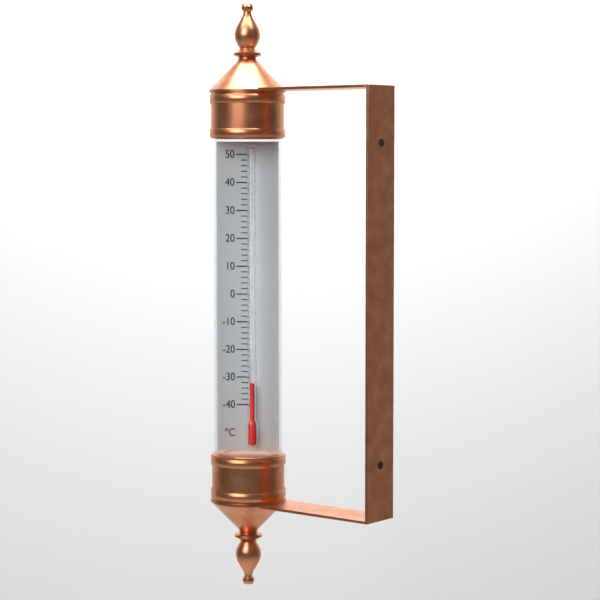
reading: -32 °C
